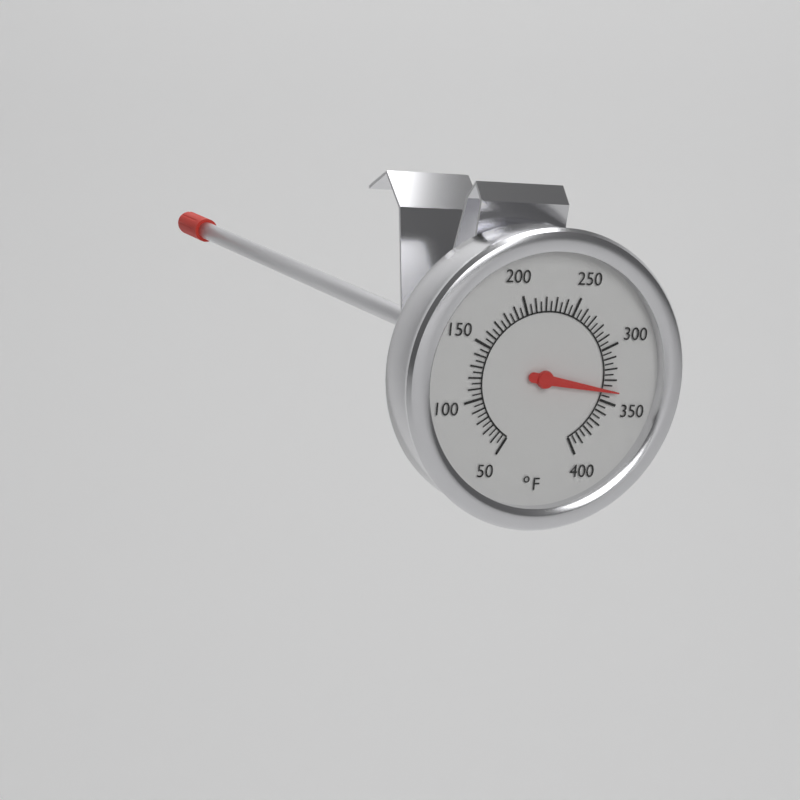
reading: 340 °F
